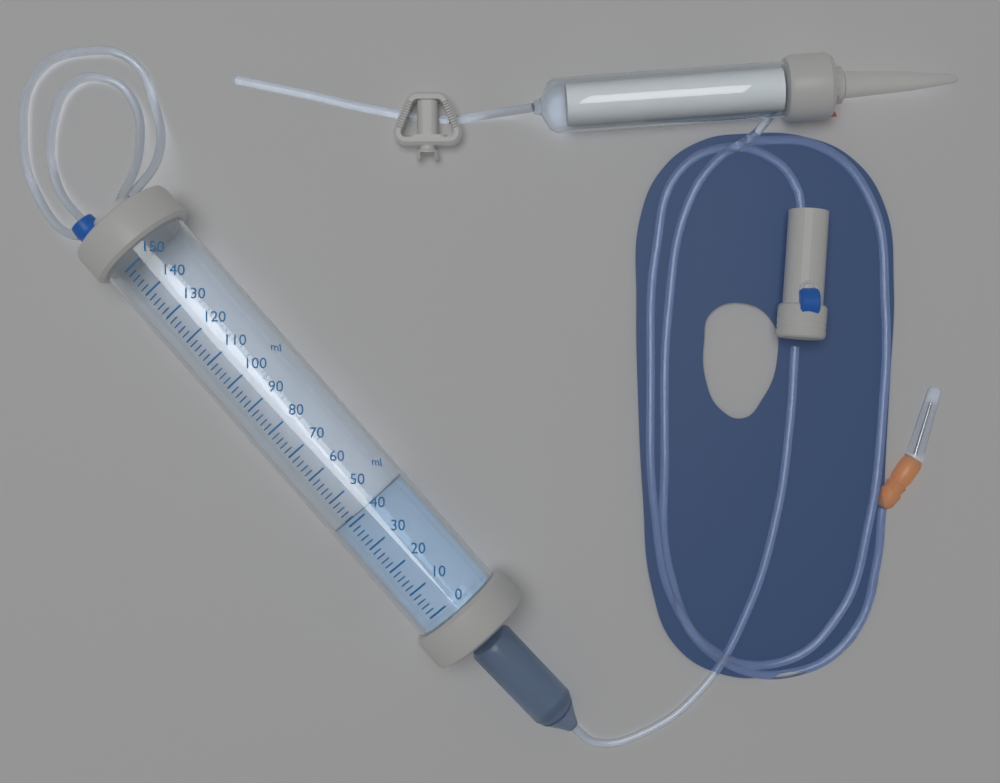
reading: 42 ml
